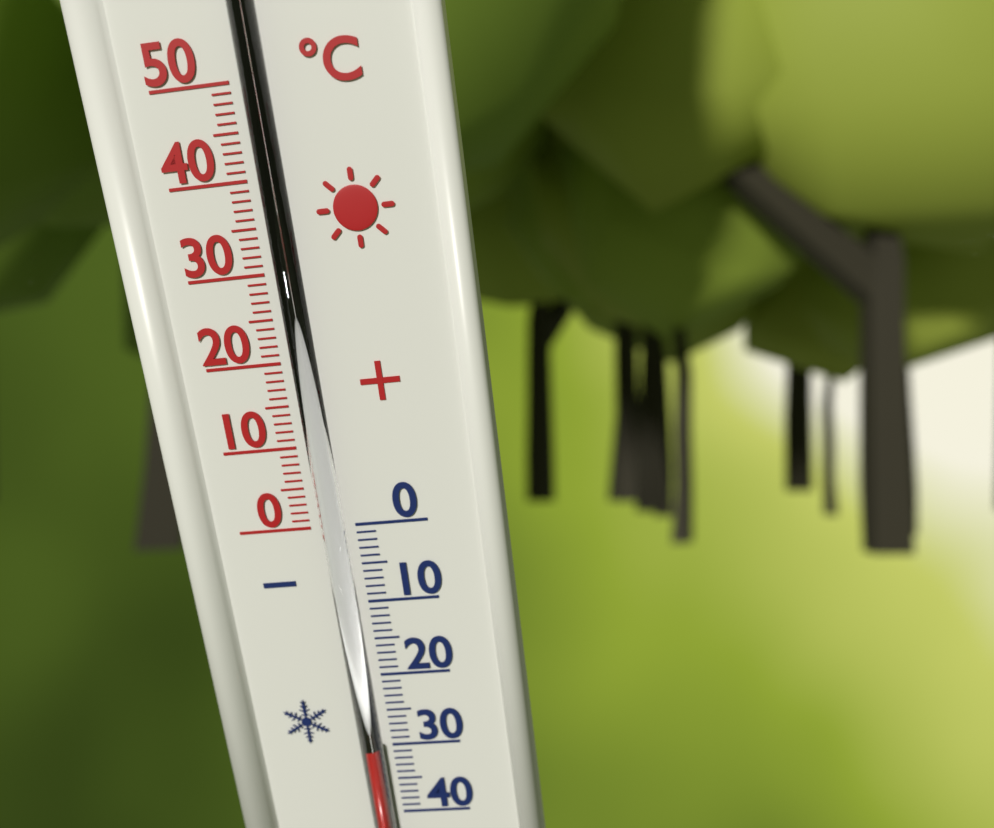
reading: -29 °C
